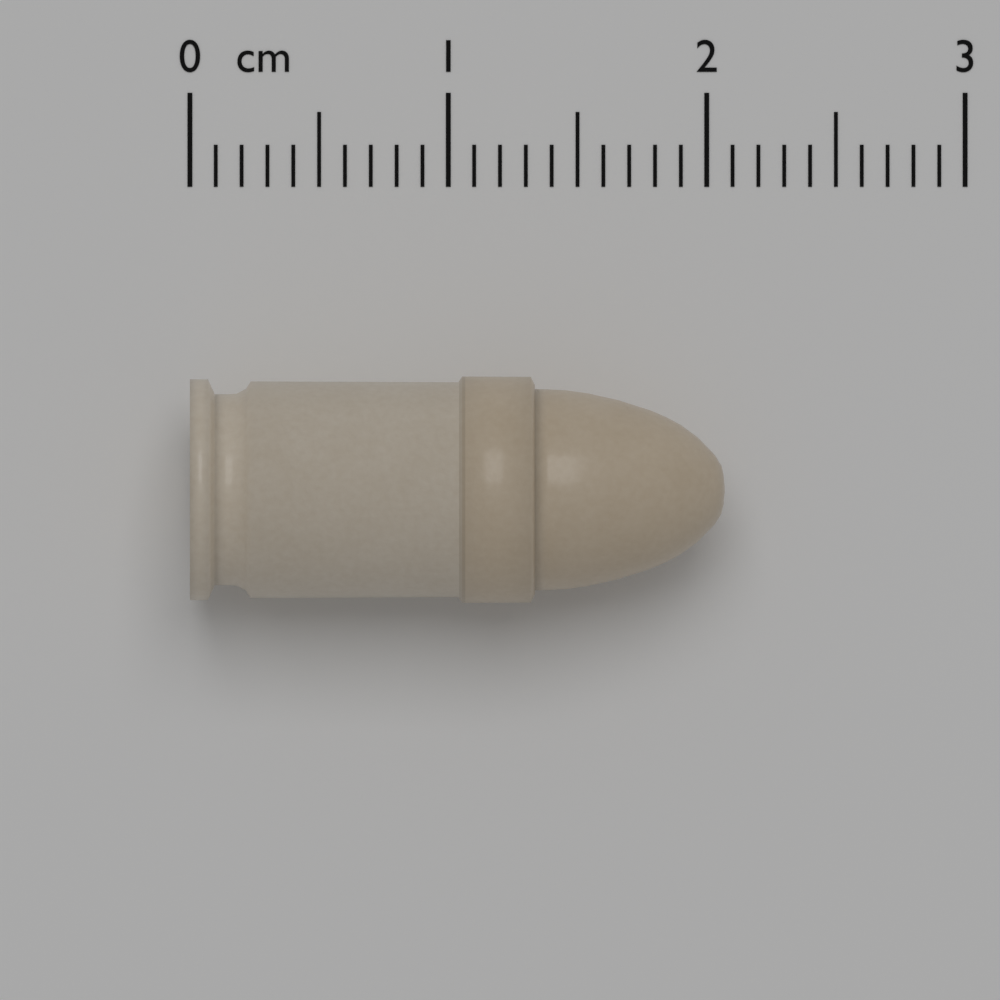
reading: 2.07 cm
